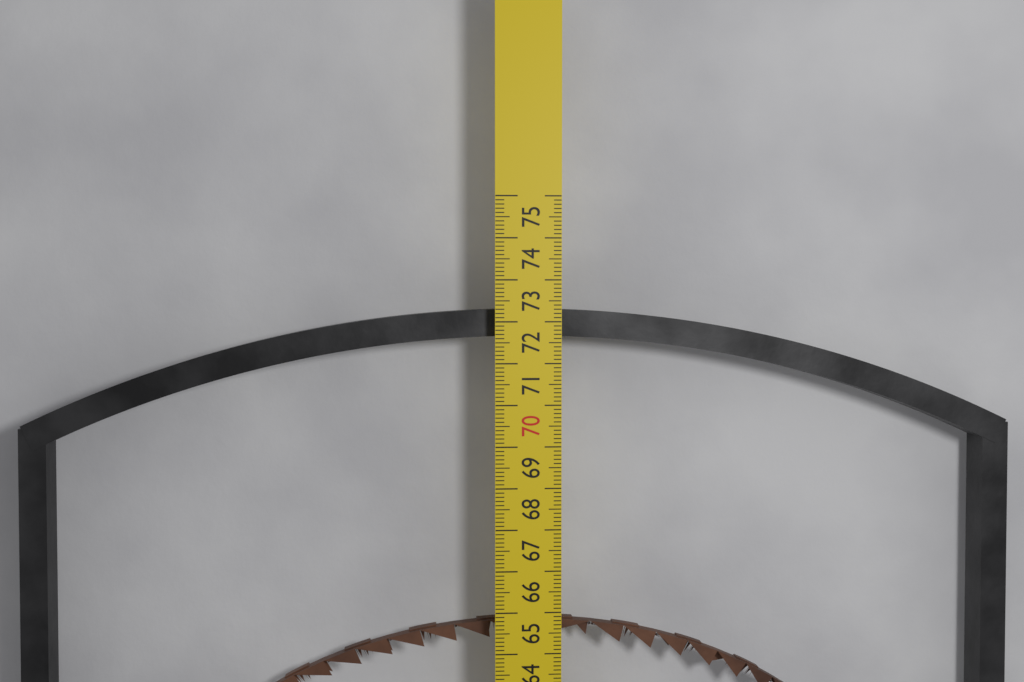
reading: 72.3 cm
